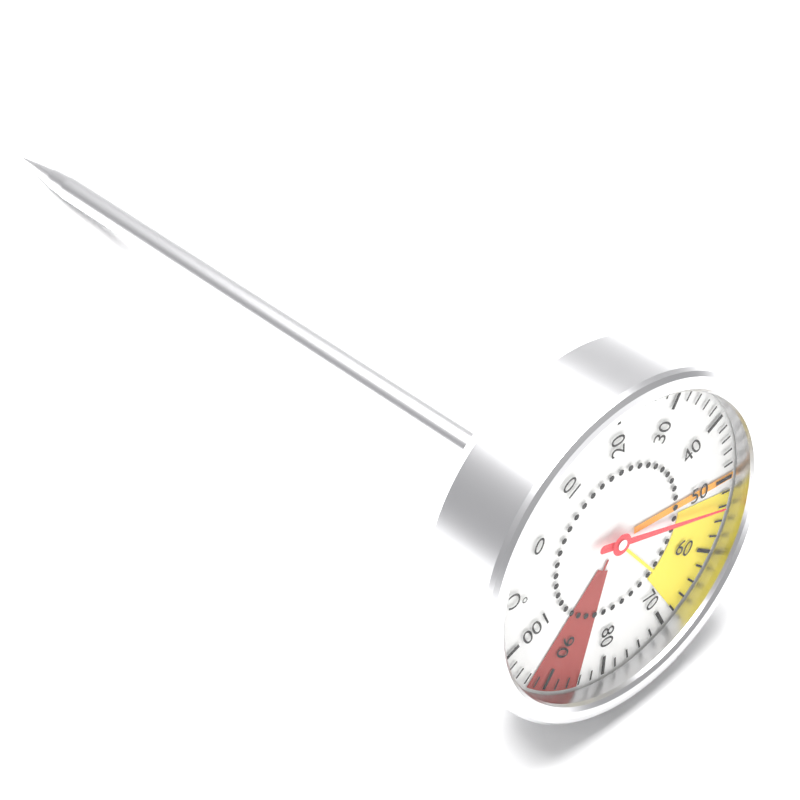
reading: 54 °C
